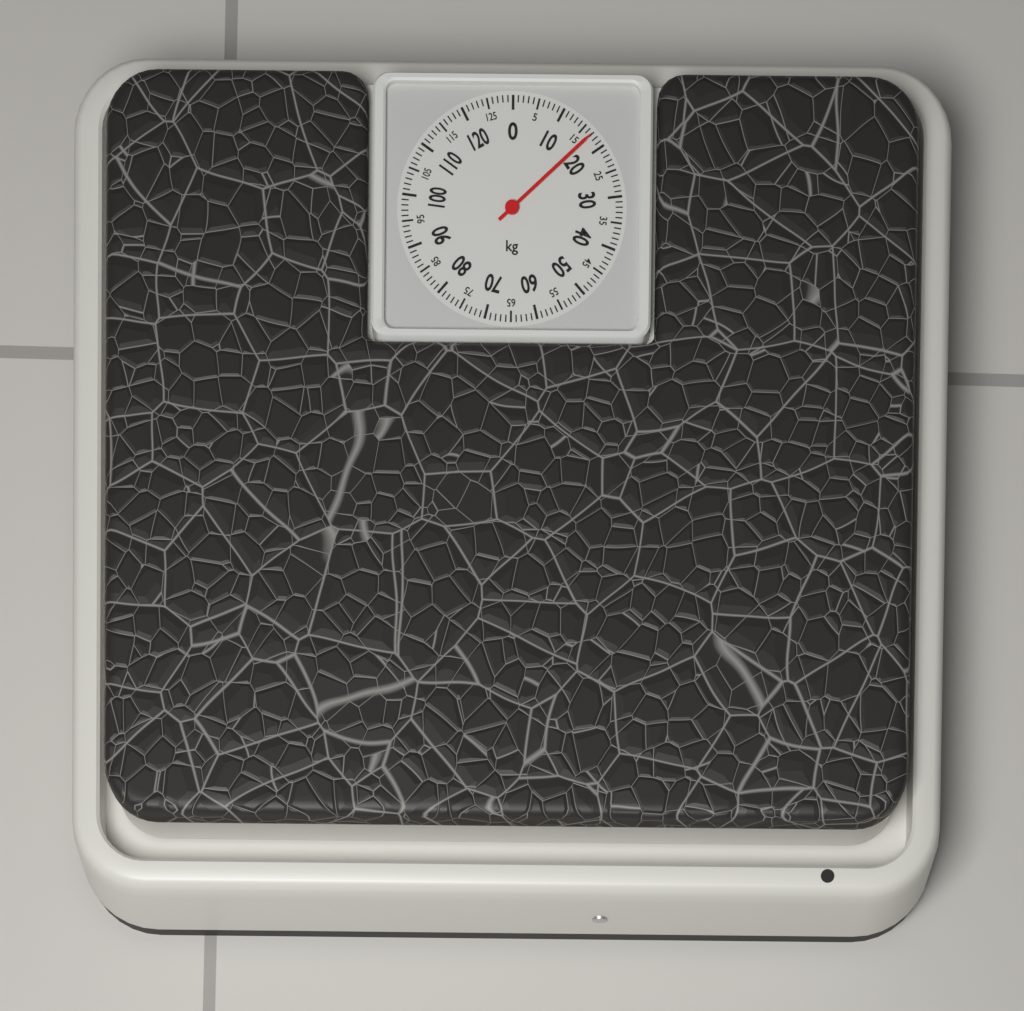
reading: 17 kg
